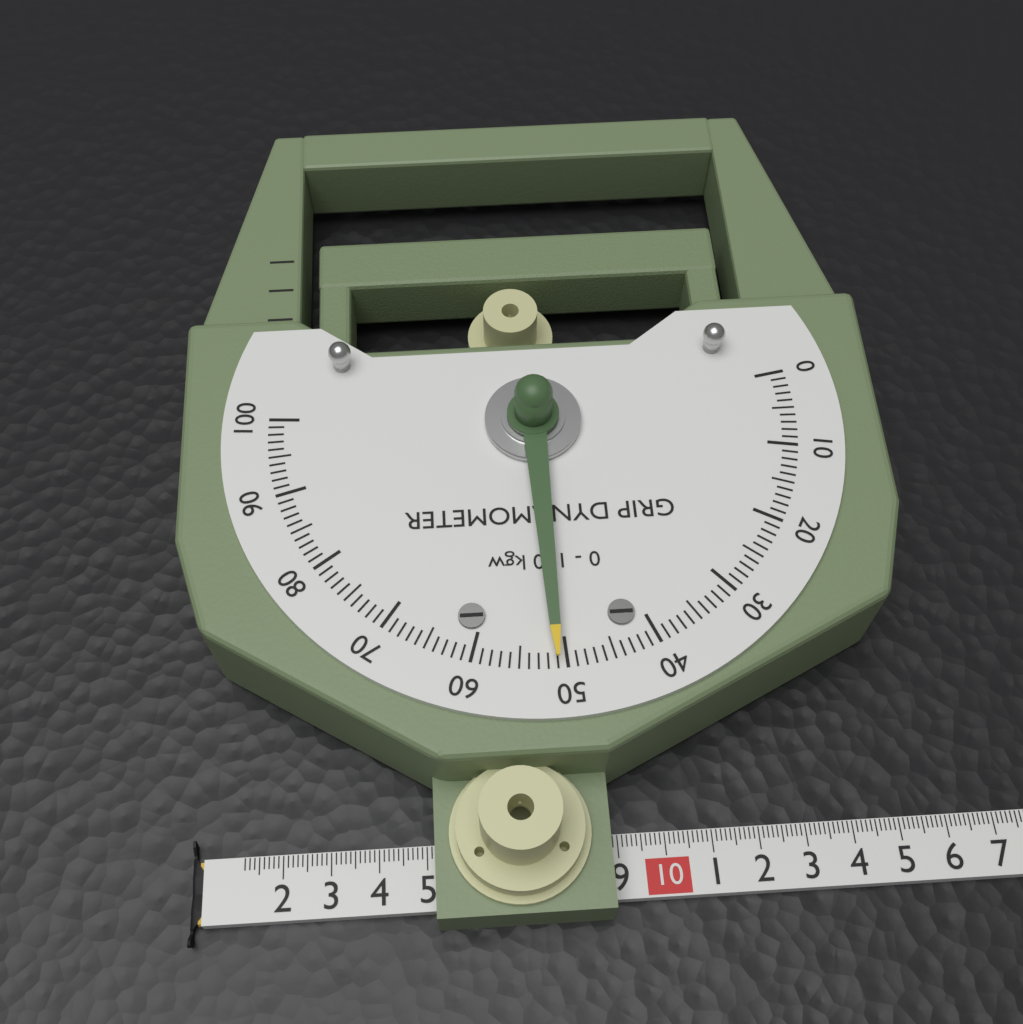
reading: 51 kgw
